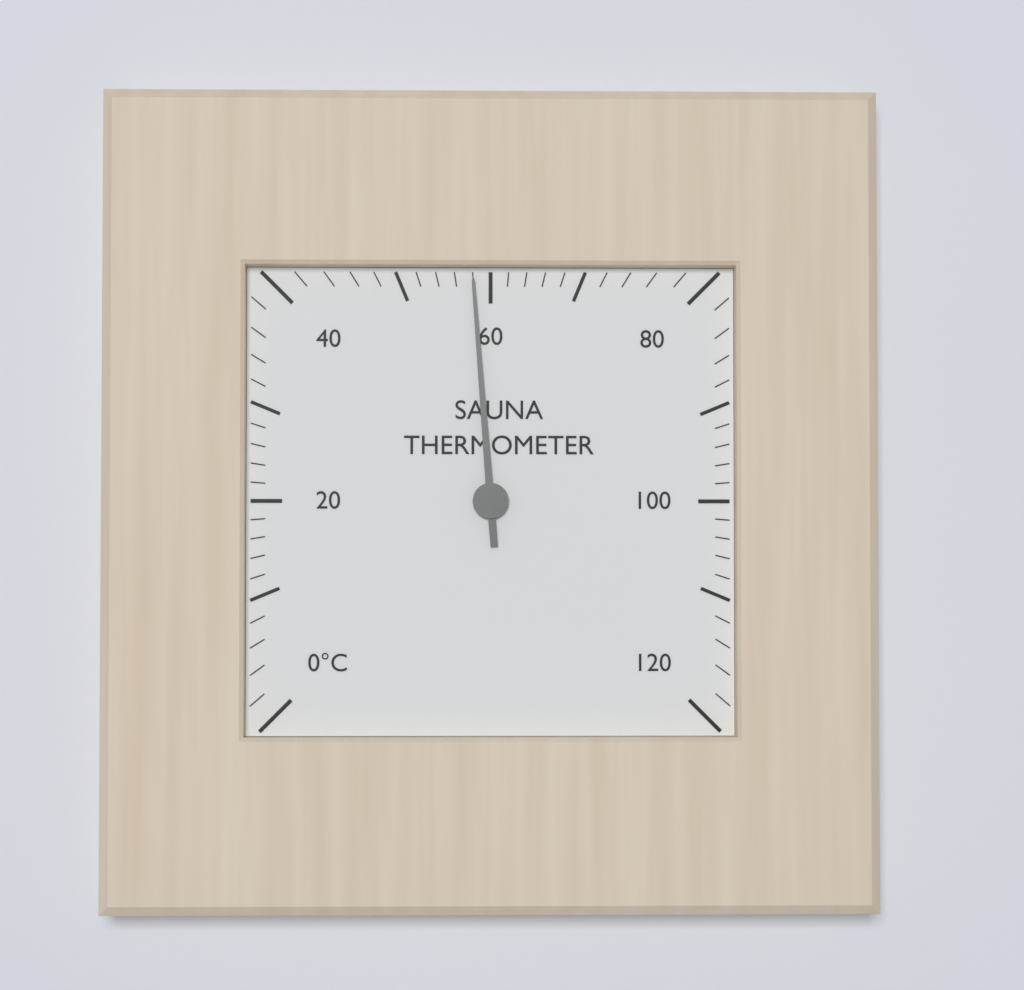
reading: 58 °C
